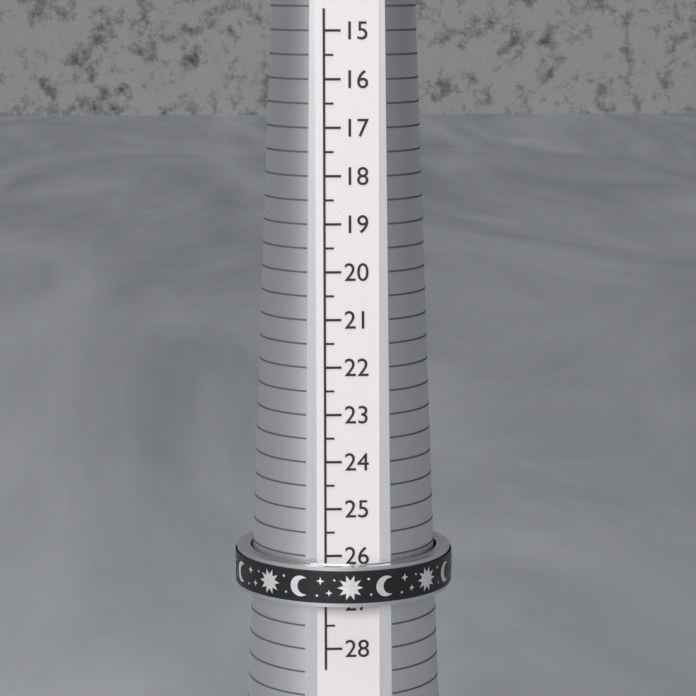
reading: 27.0 (no unit)
